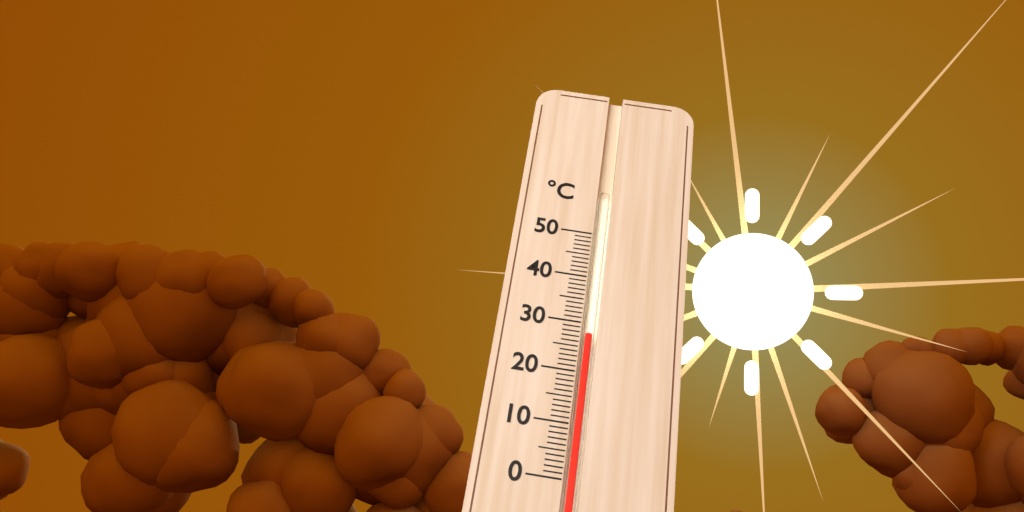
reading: 28 °C
